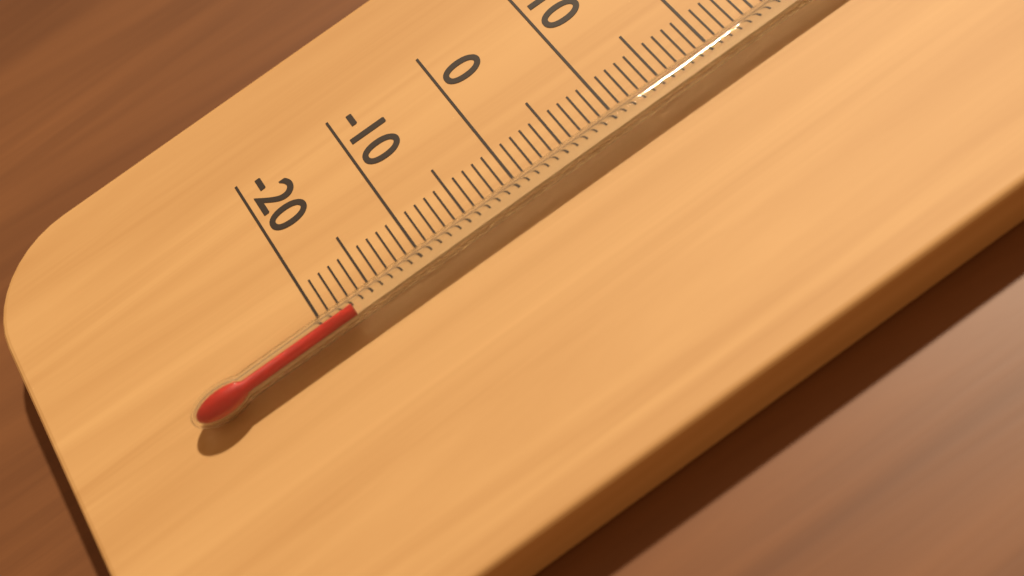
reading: -17 °C
